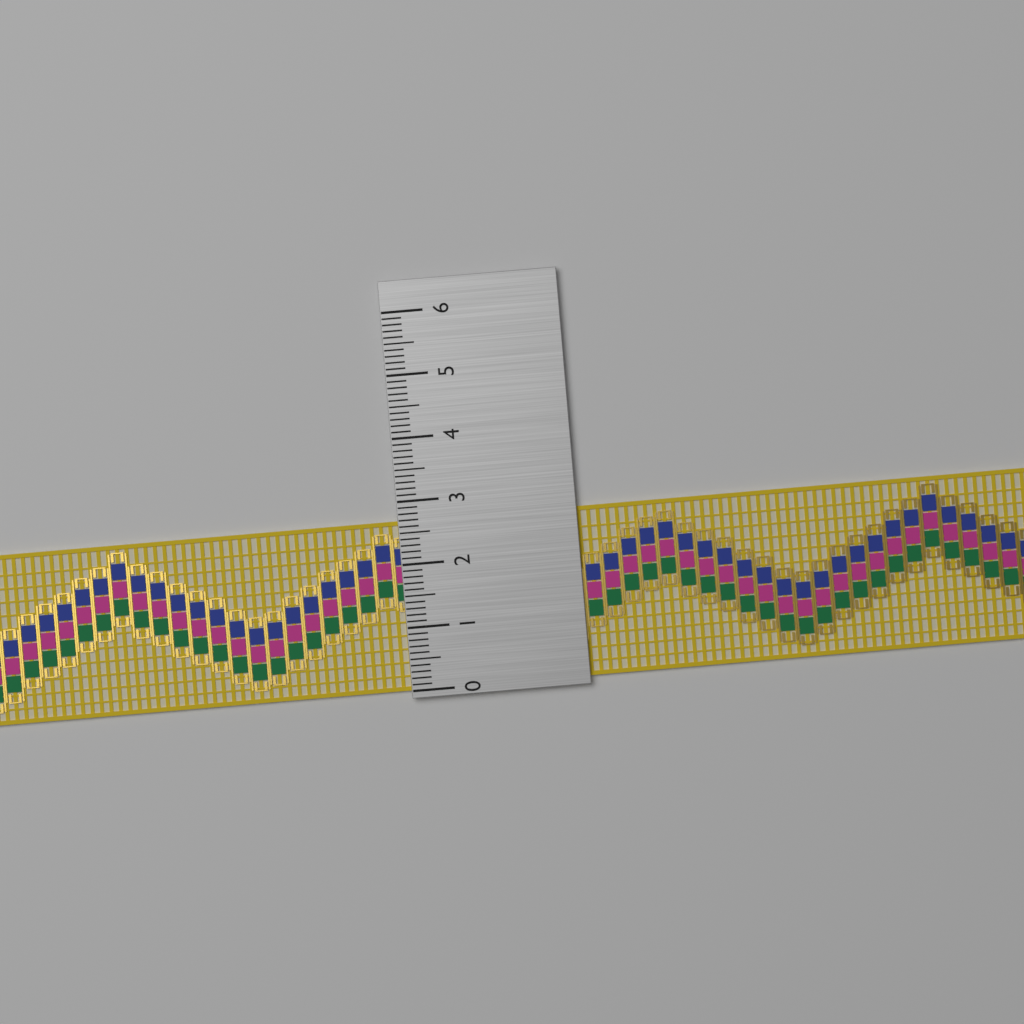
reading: 2.7 (no unit)
